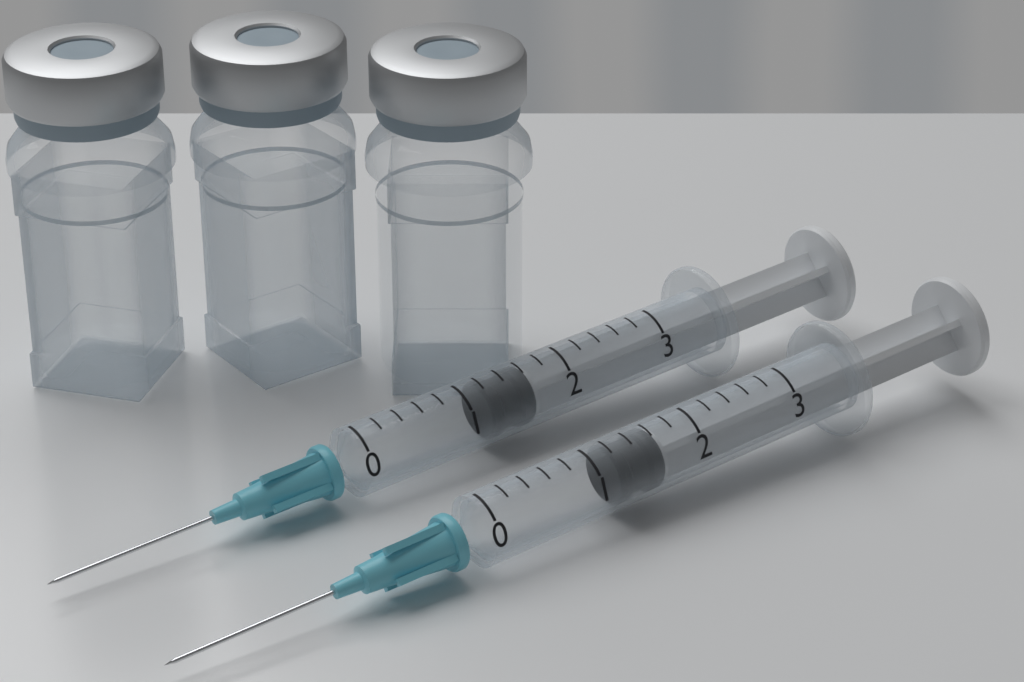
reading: 1.2 (no unit)
